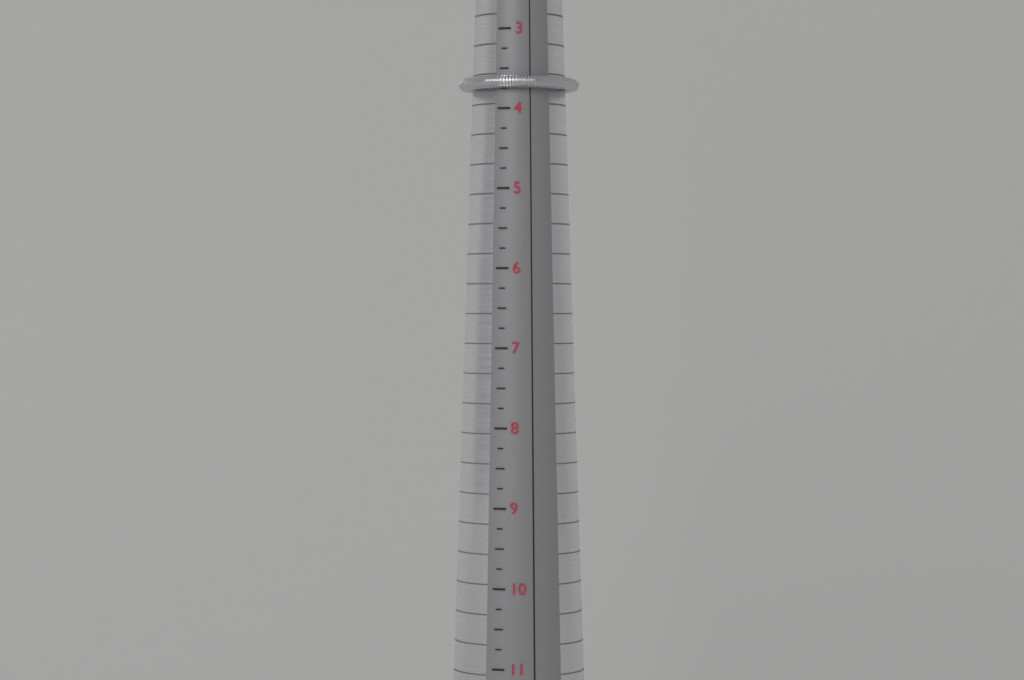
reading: 3.75 (no unit)
